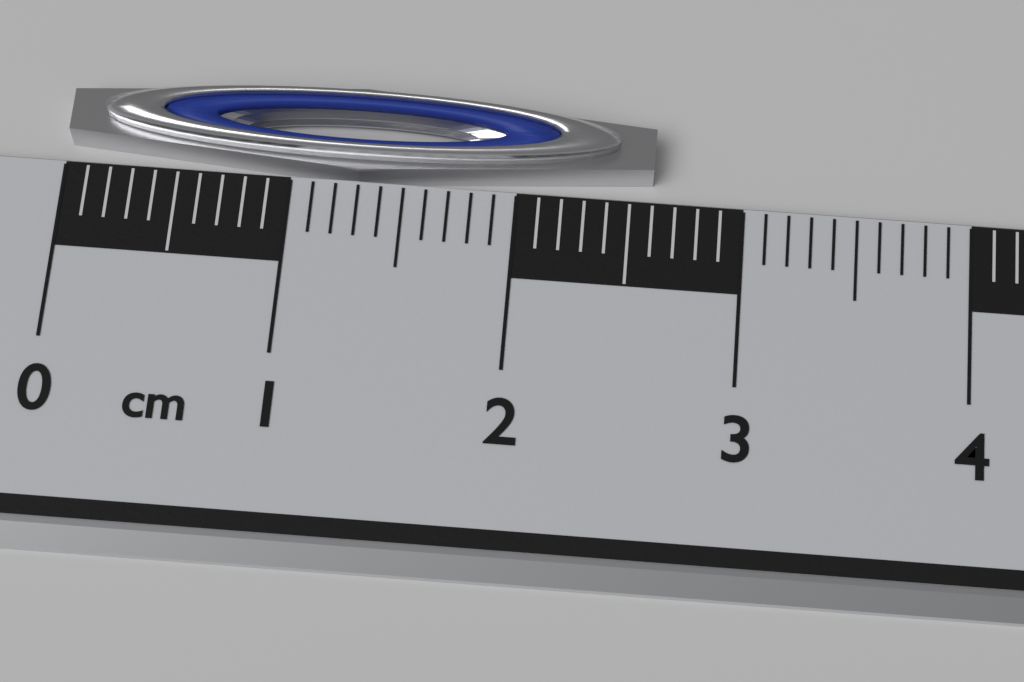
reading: 2.6 cm
